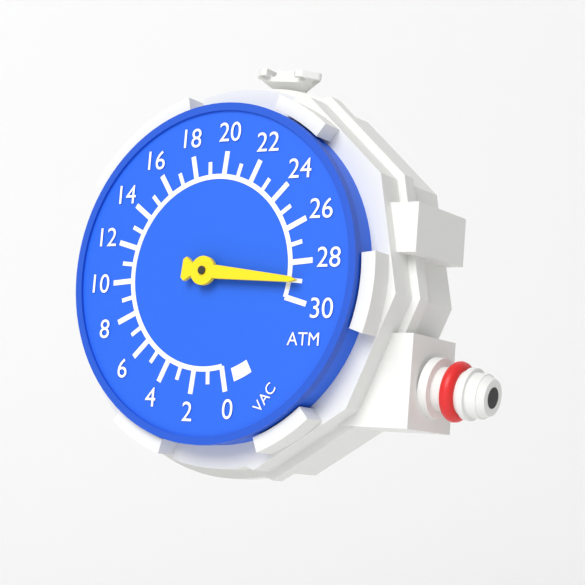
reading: 29 ATM
